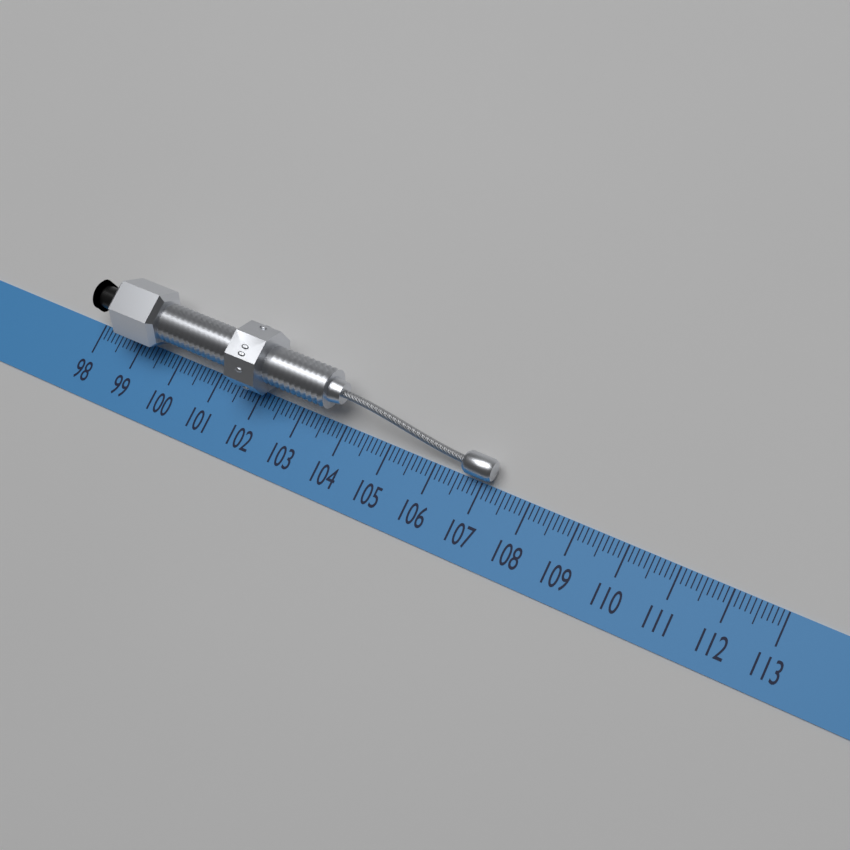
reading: 107.2 (no unit)
